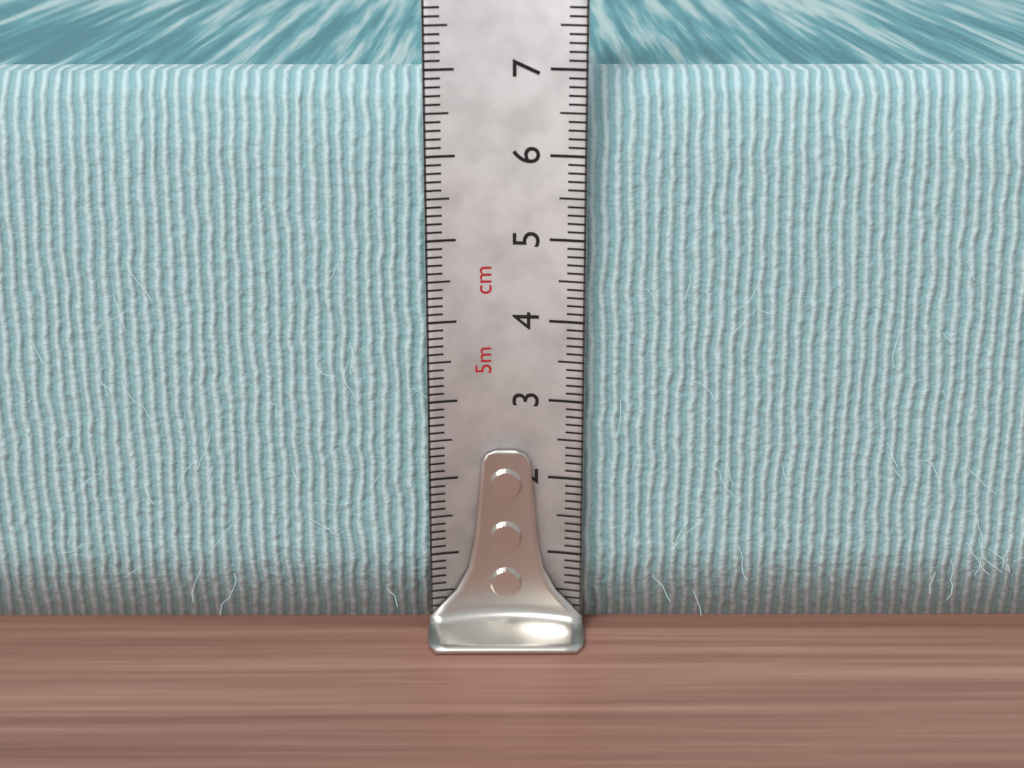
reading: 6.9 cm
